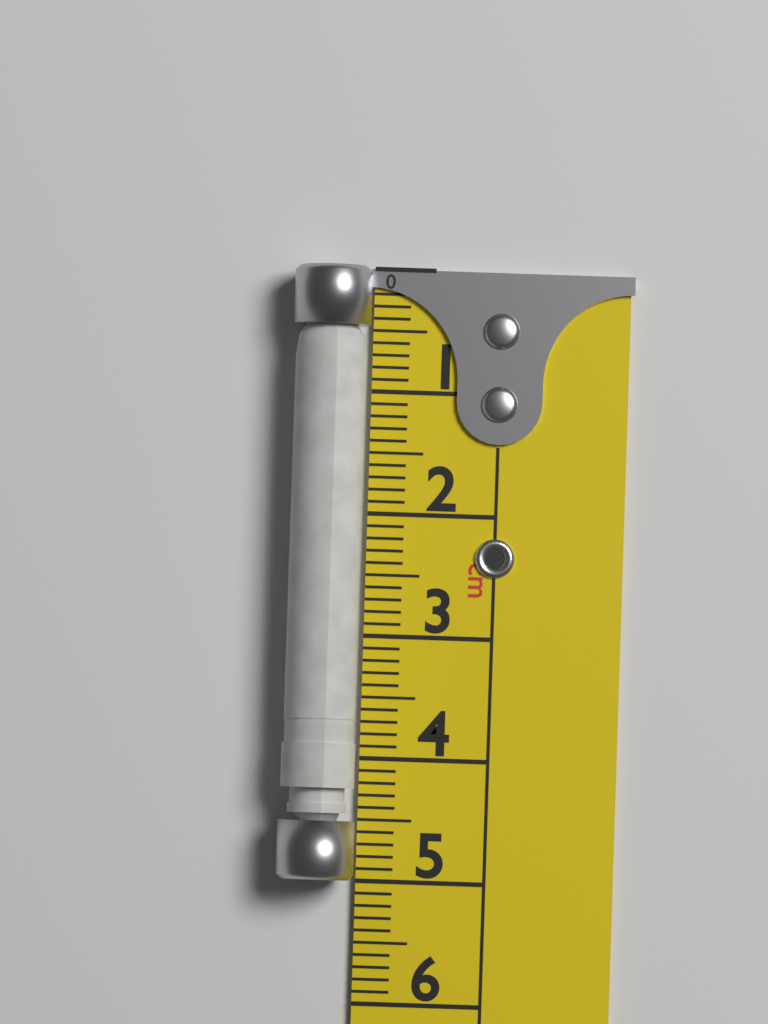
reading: 5.0 cm
